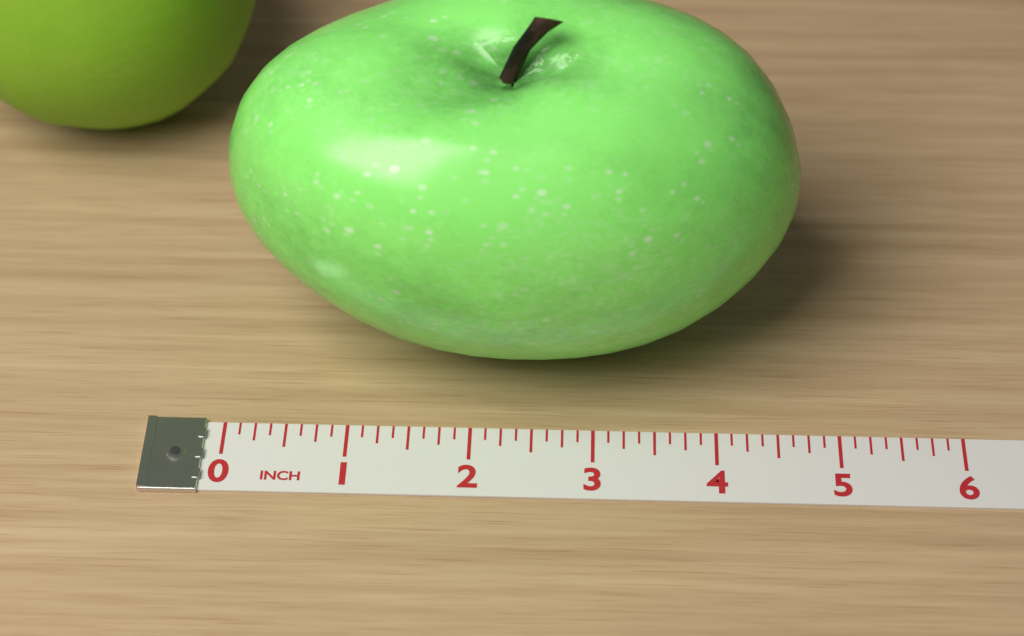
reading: 4.625 inch
